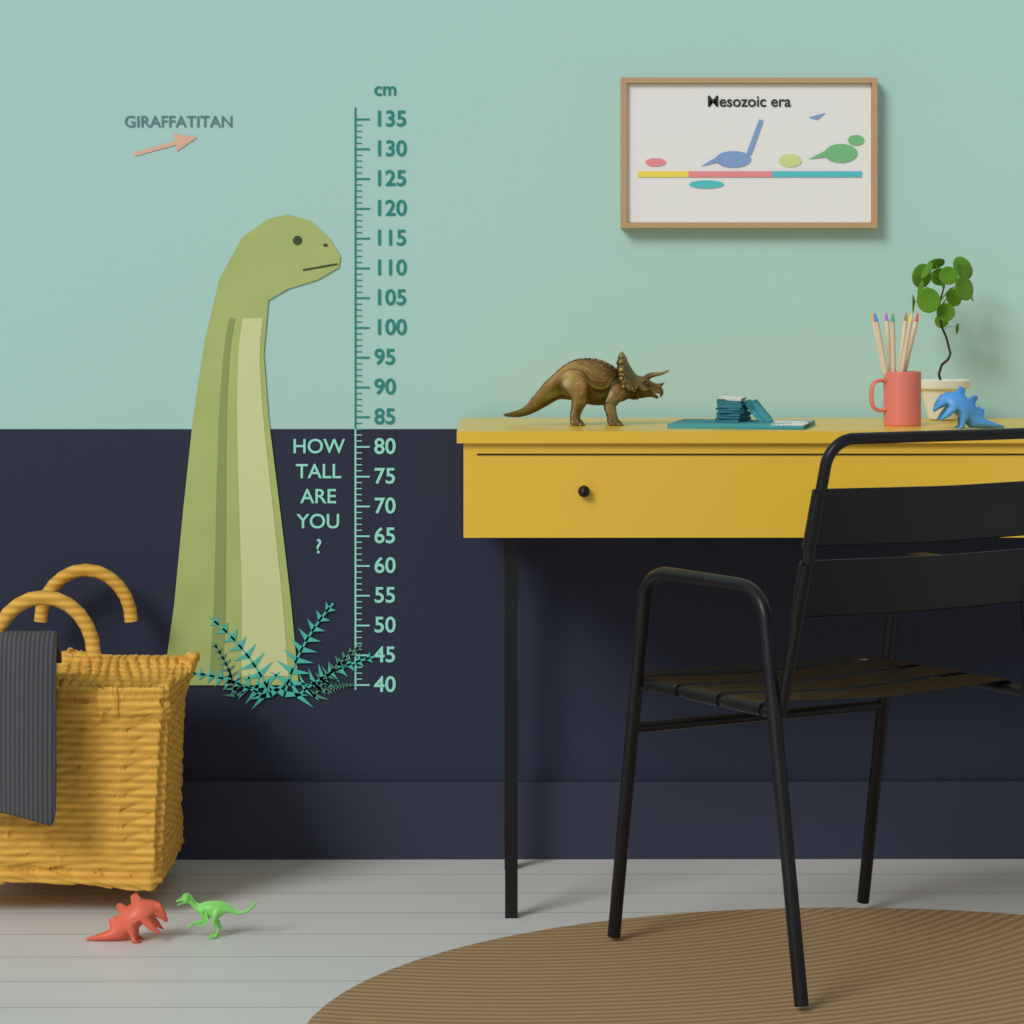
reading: 119 cm
